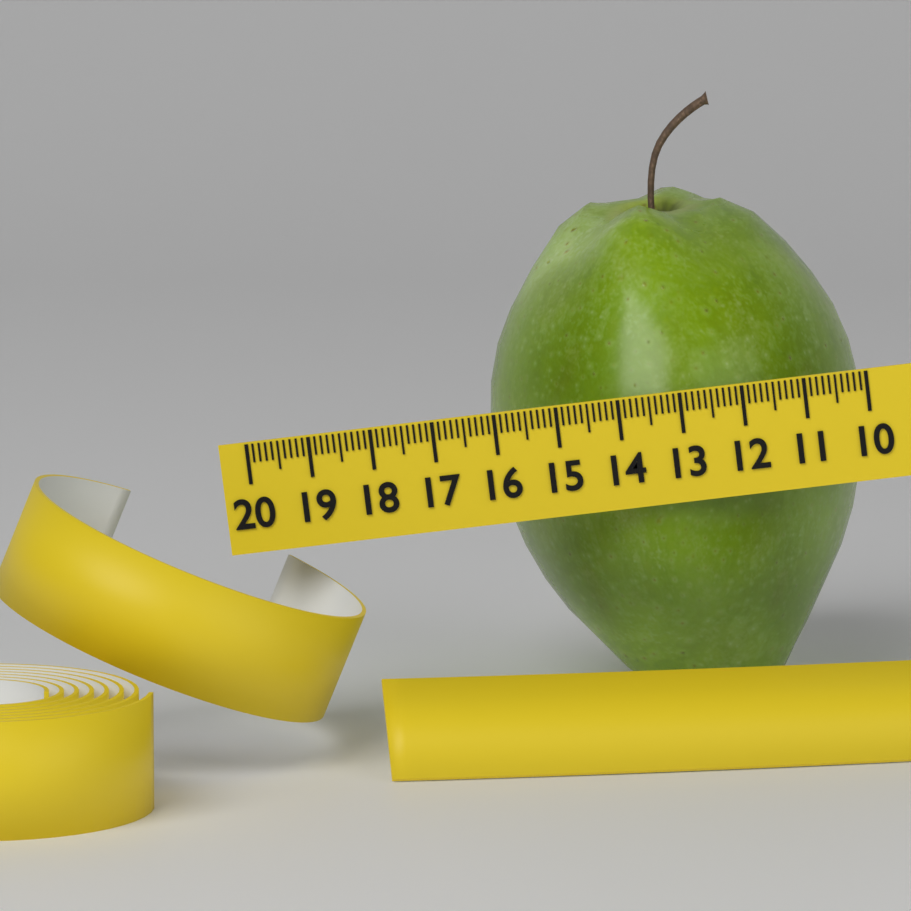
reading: 16.2 (no unit)
